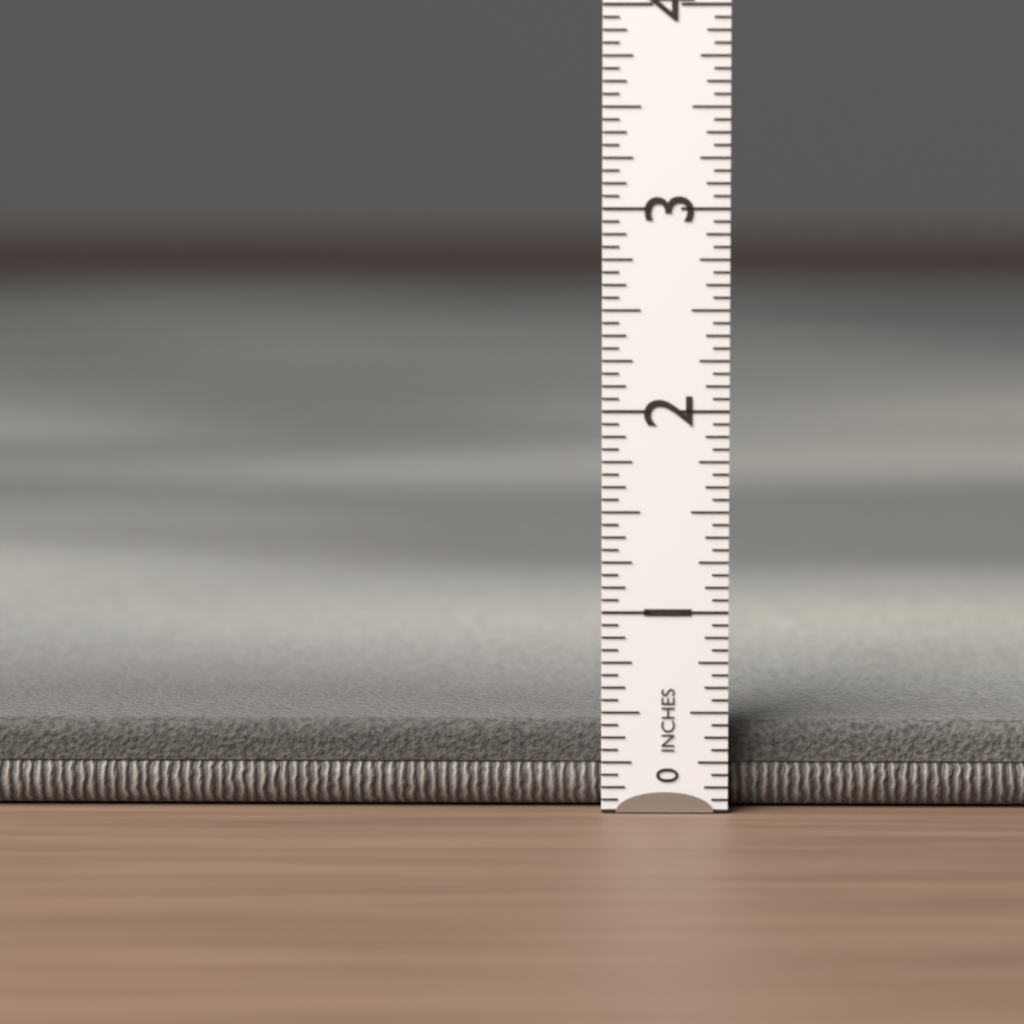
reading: 0.4375 in
